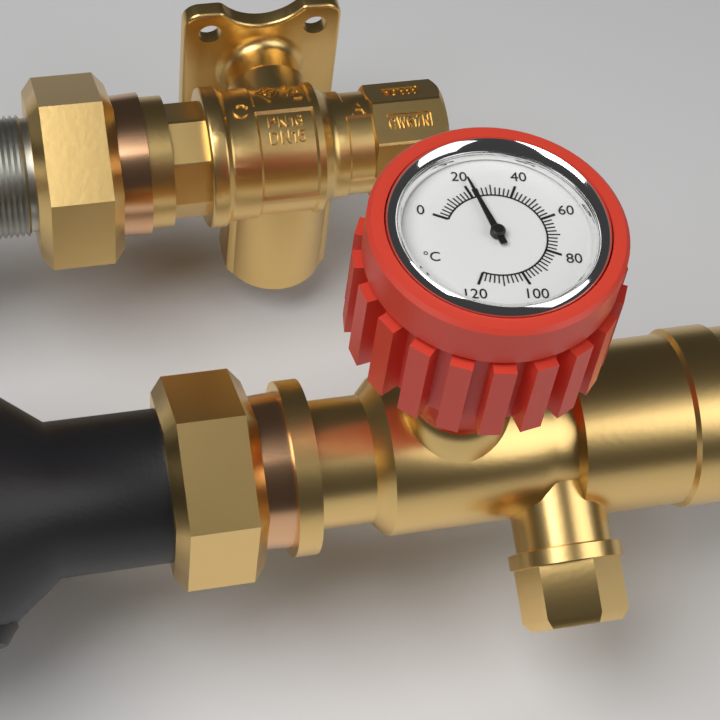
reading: 22 °C
